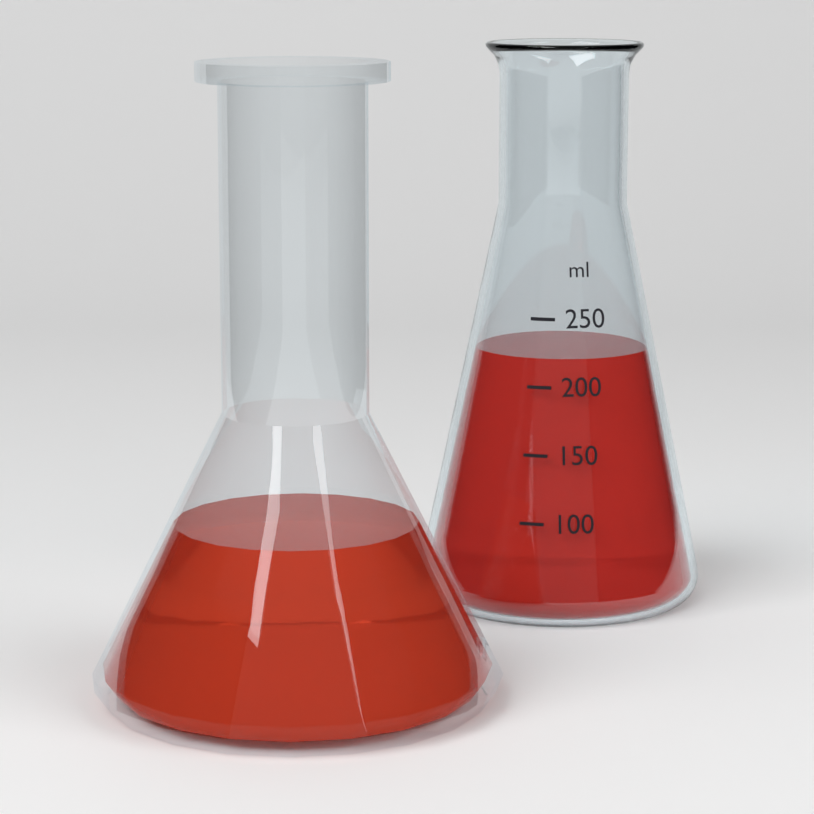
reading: 220 ml
